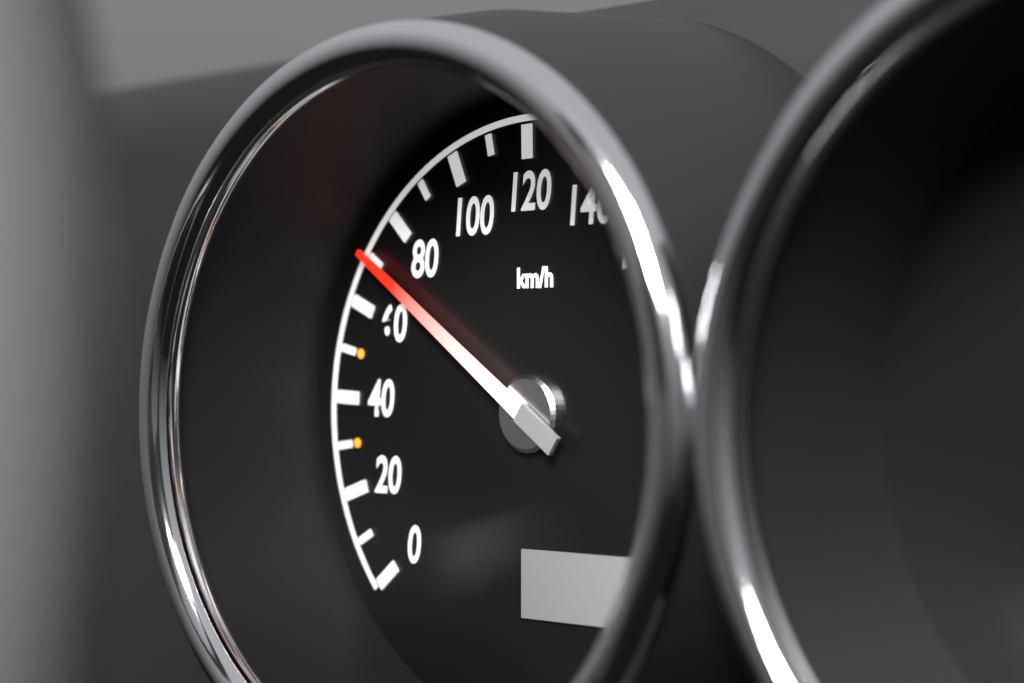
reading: 70 km/h
